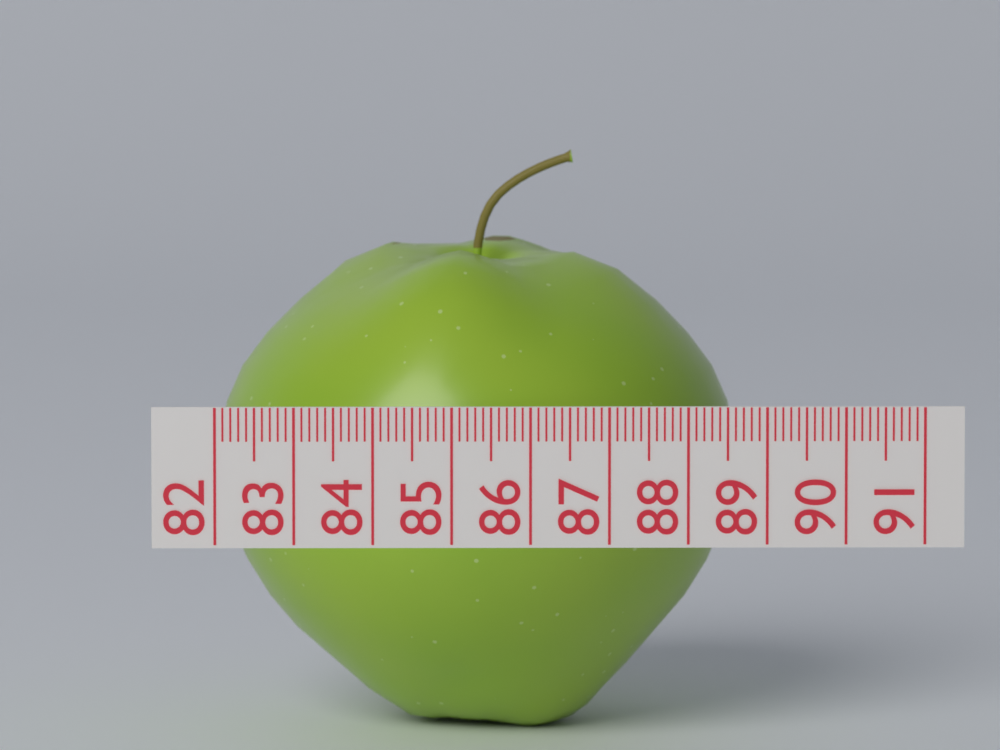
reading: 88.7 (no unit)
